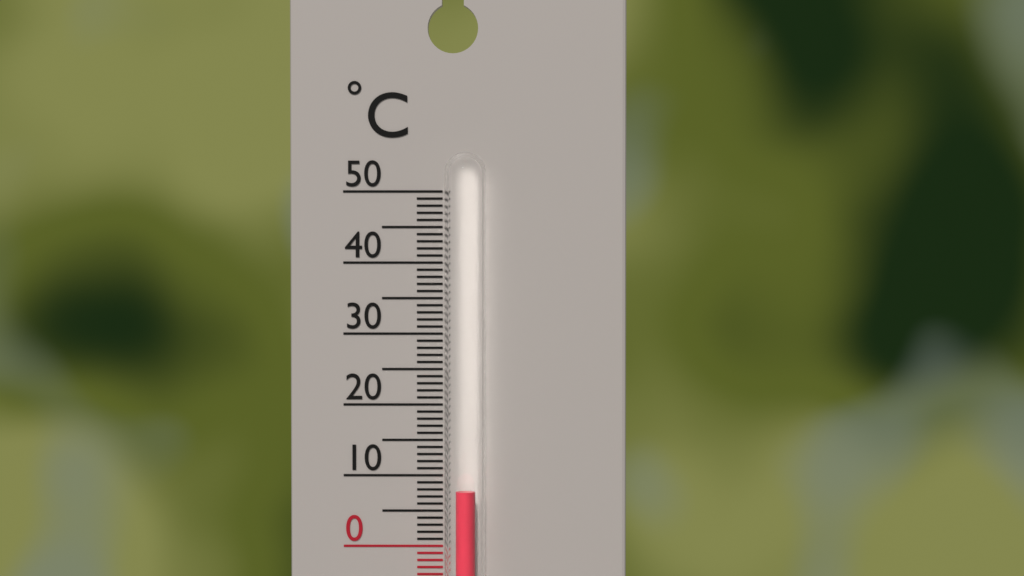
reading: 8 °C
